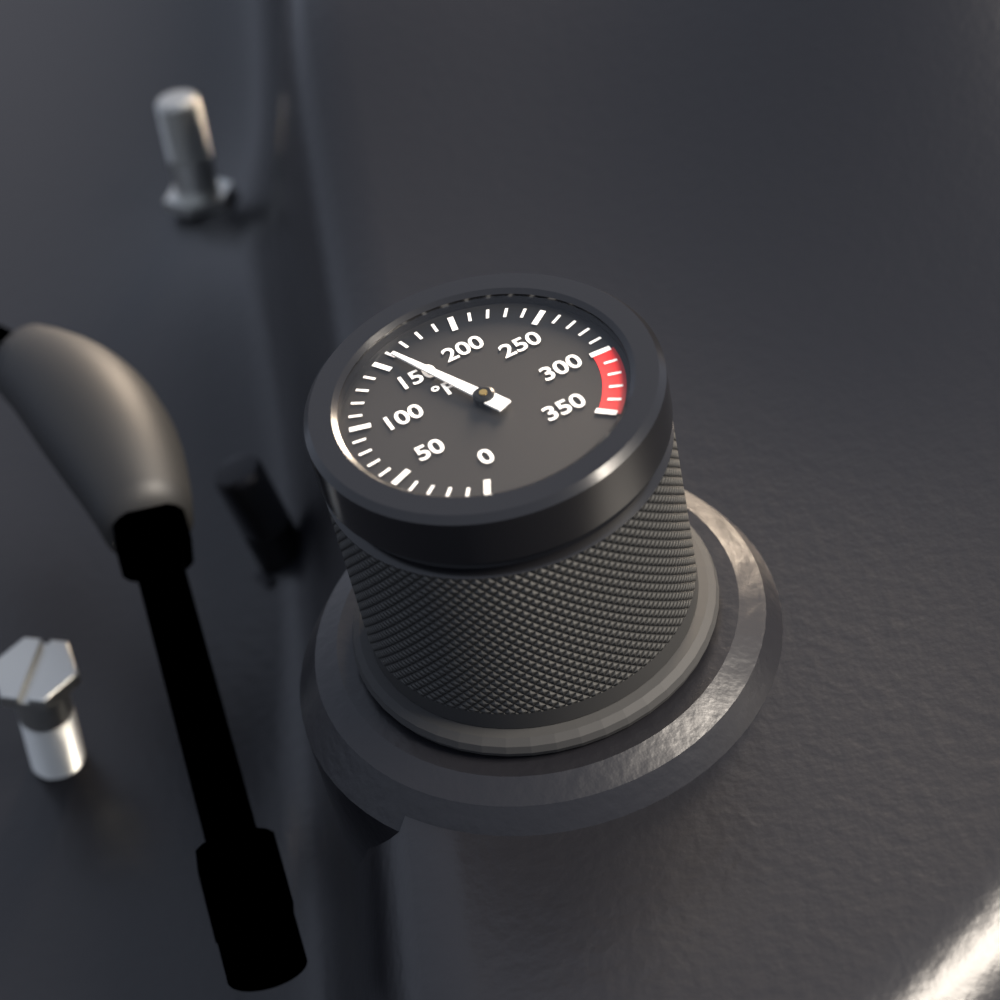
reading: 160 °F
